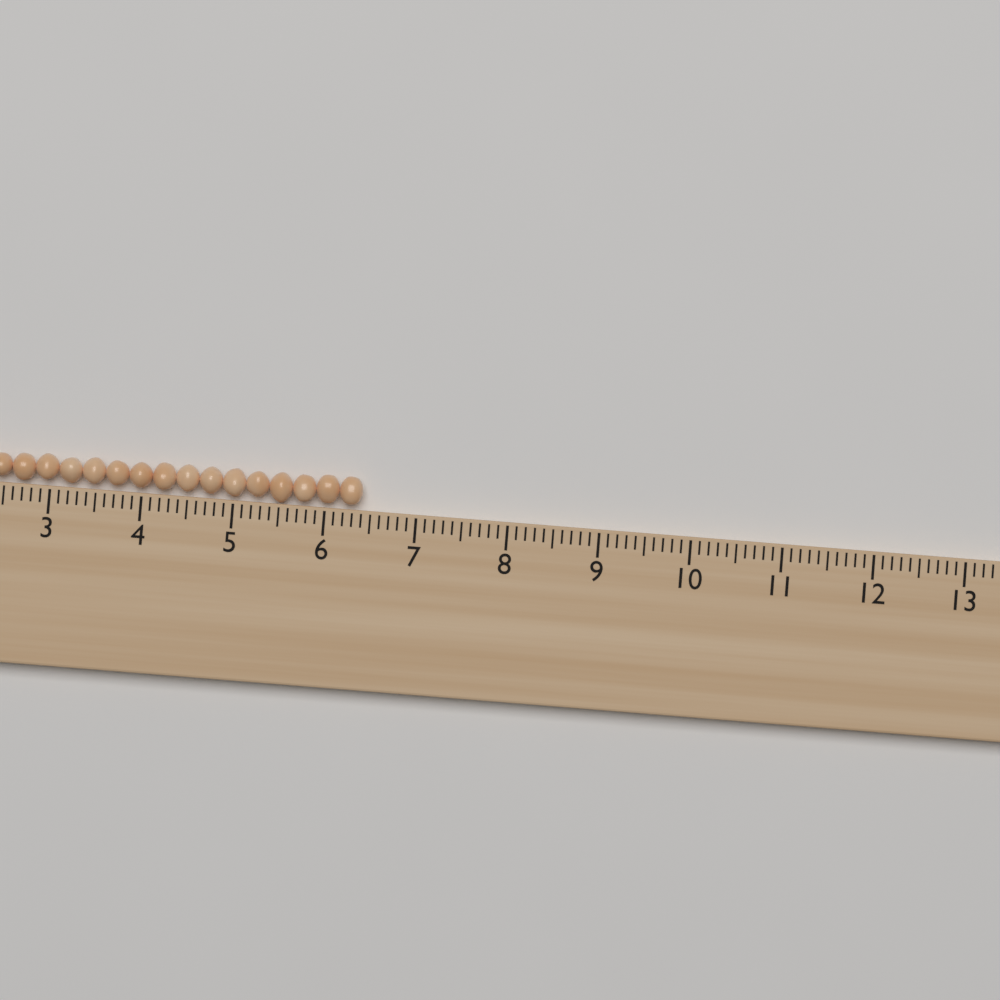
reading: 6.4 (no unit)
